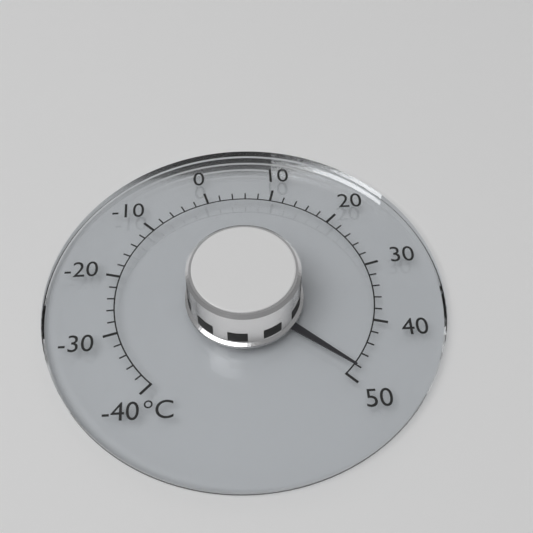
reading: 48 °C
